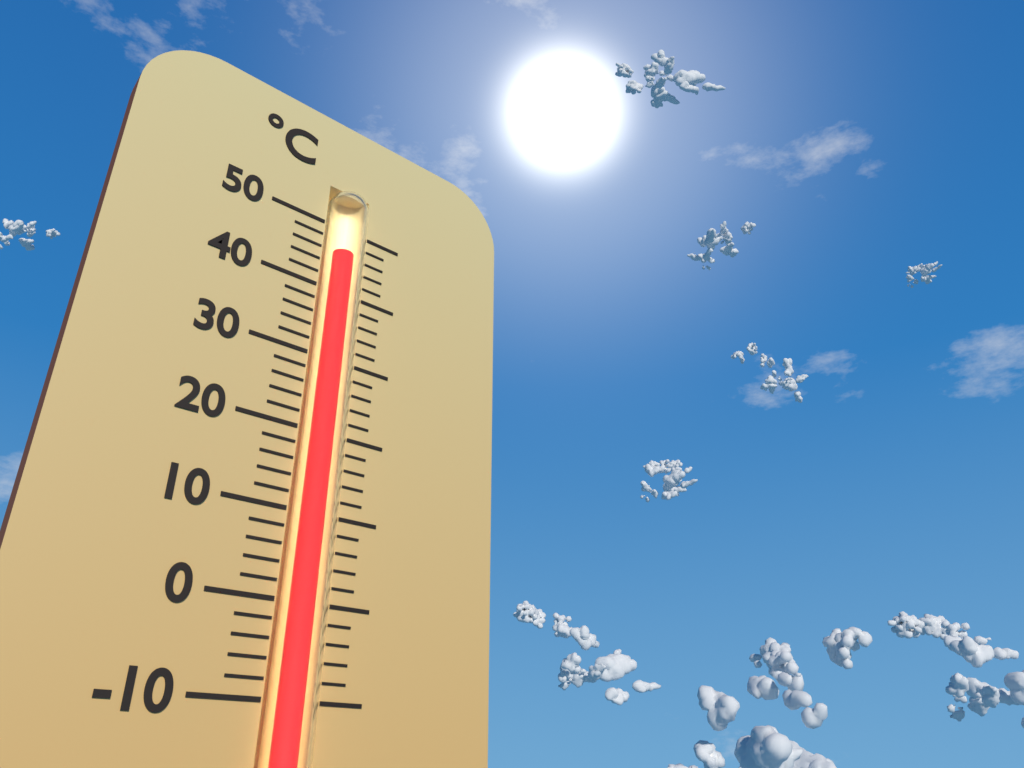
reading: 46 °C
